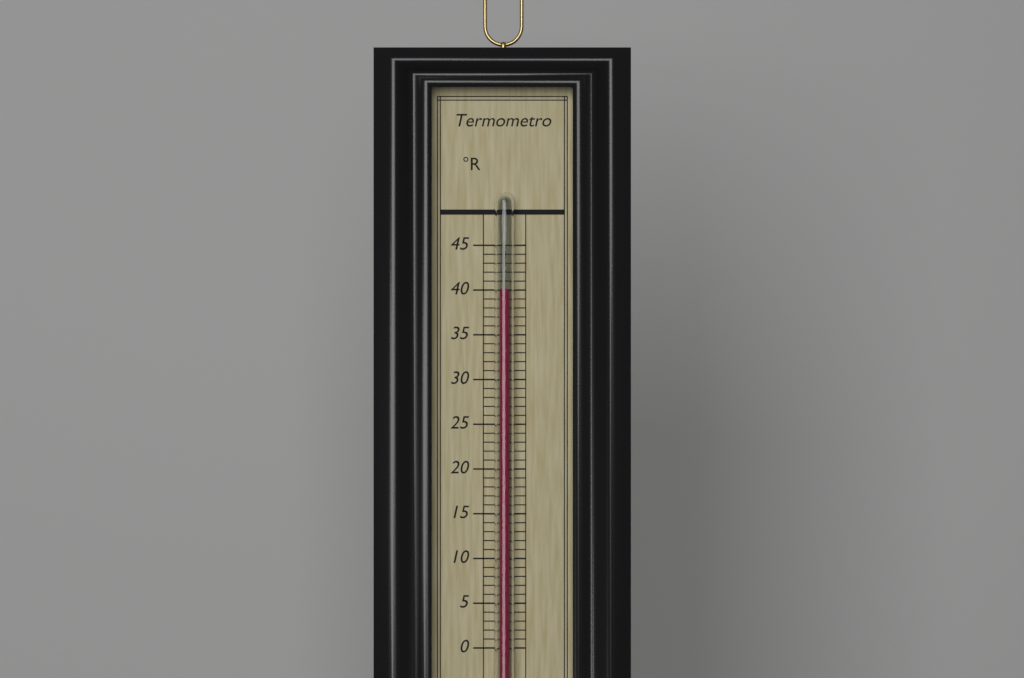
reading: 40 °R
